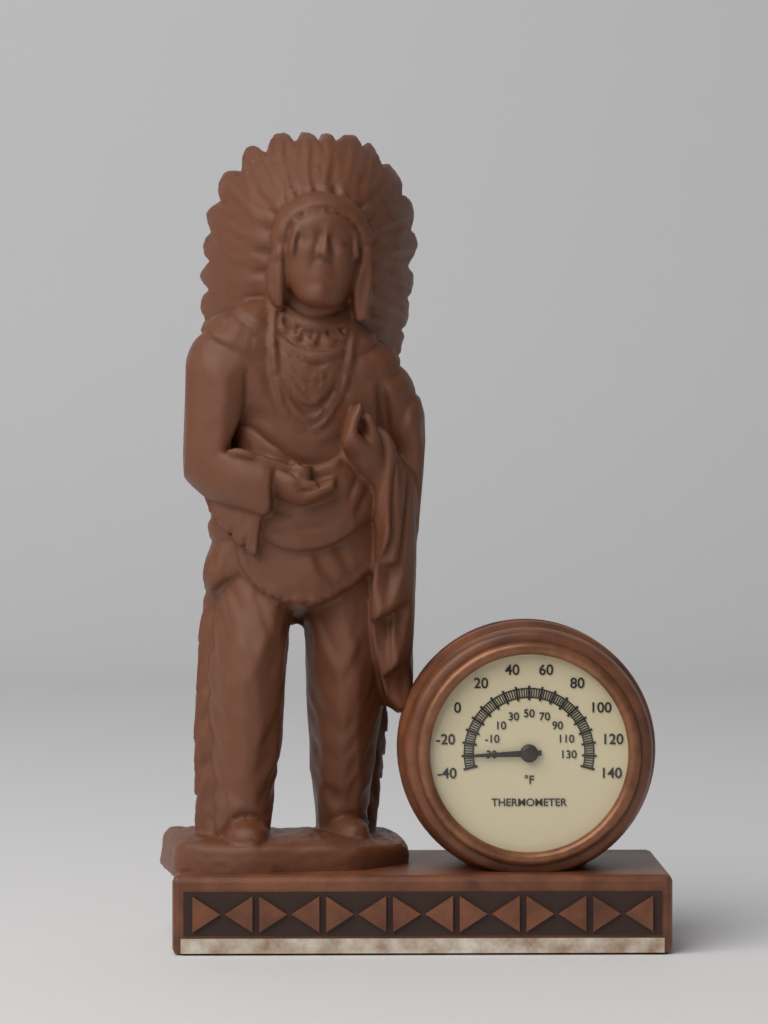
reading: -30 °F
